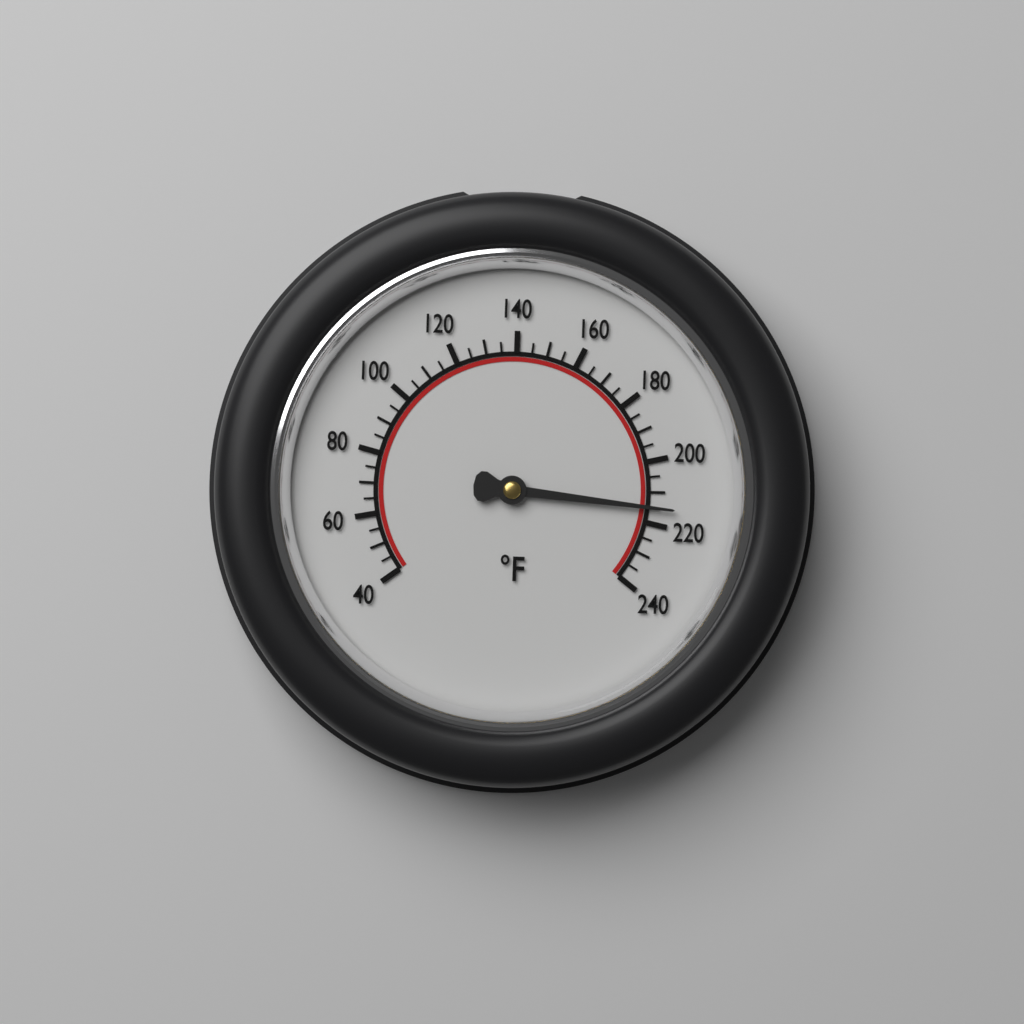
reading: 215 °F
